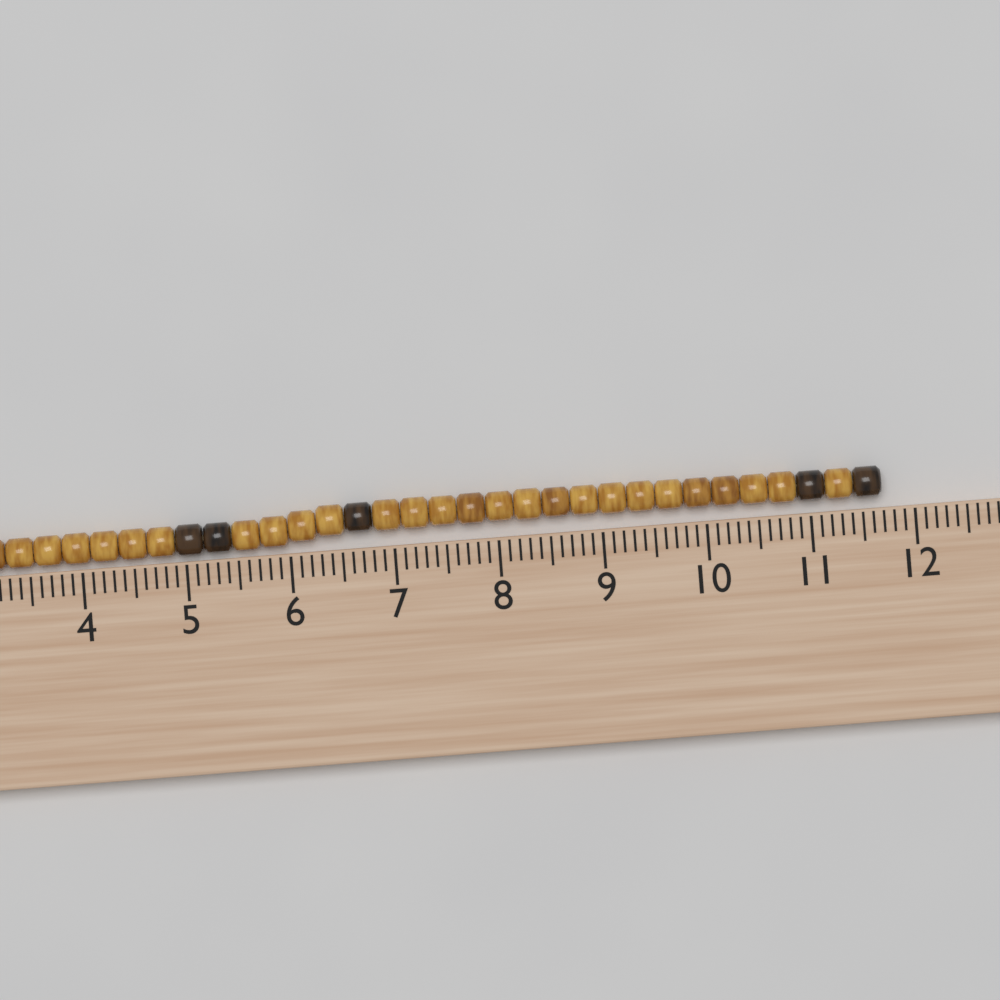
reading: 11.7 cm
